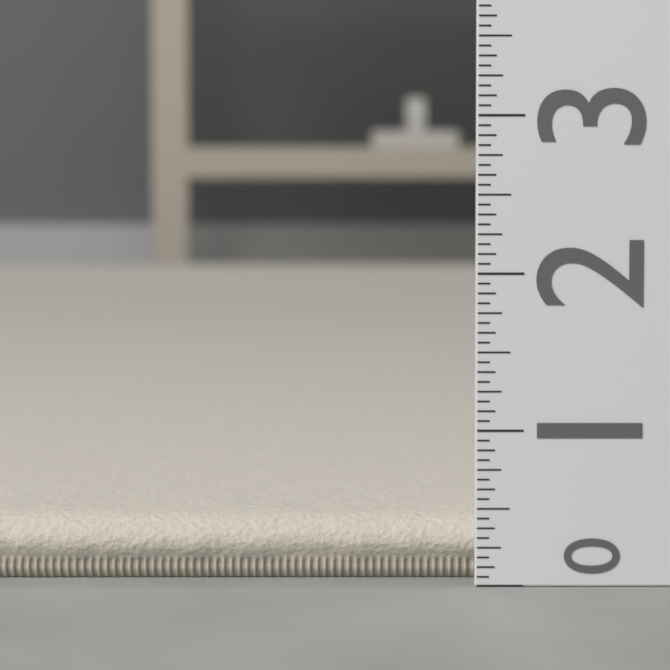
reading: 0.4375 (no unit)
